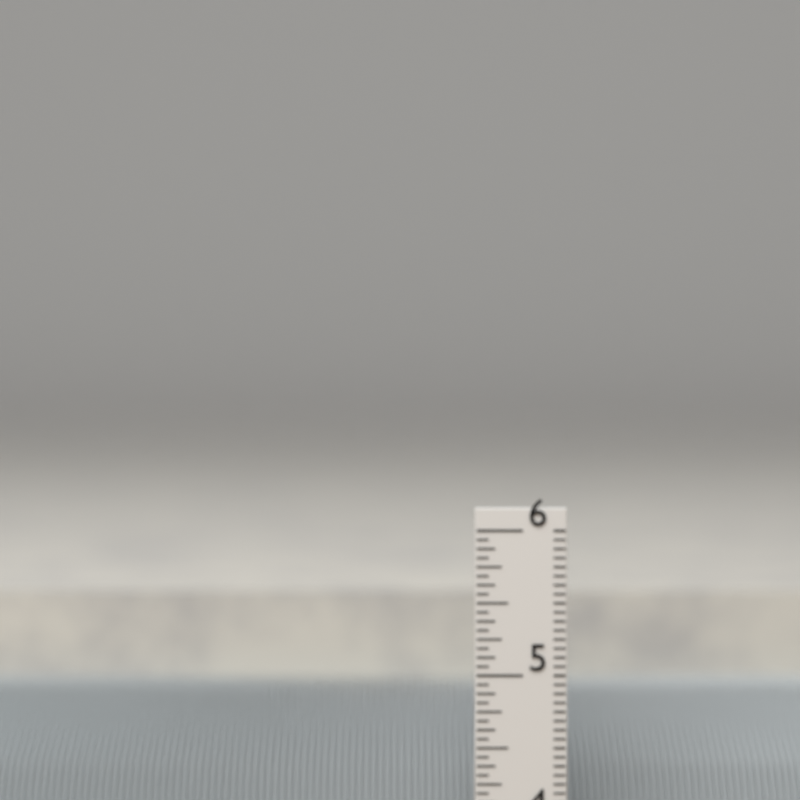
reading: 5.3750 in
